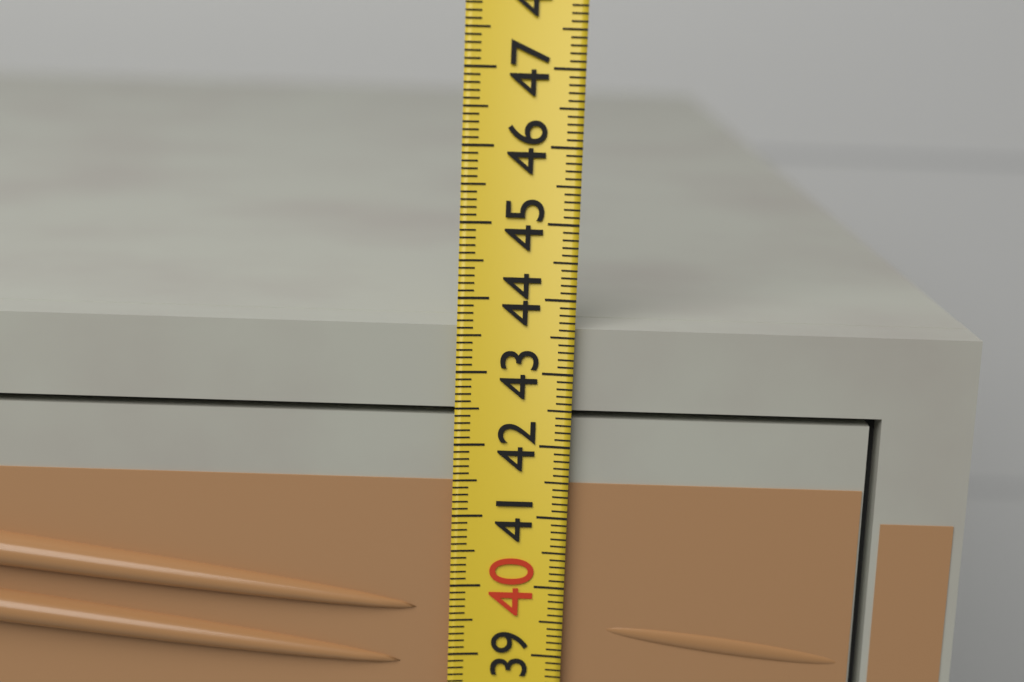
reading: 43.6 (no unit)
